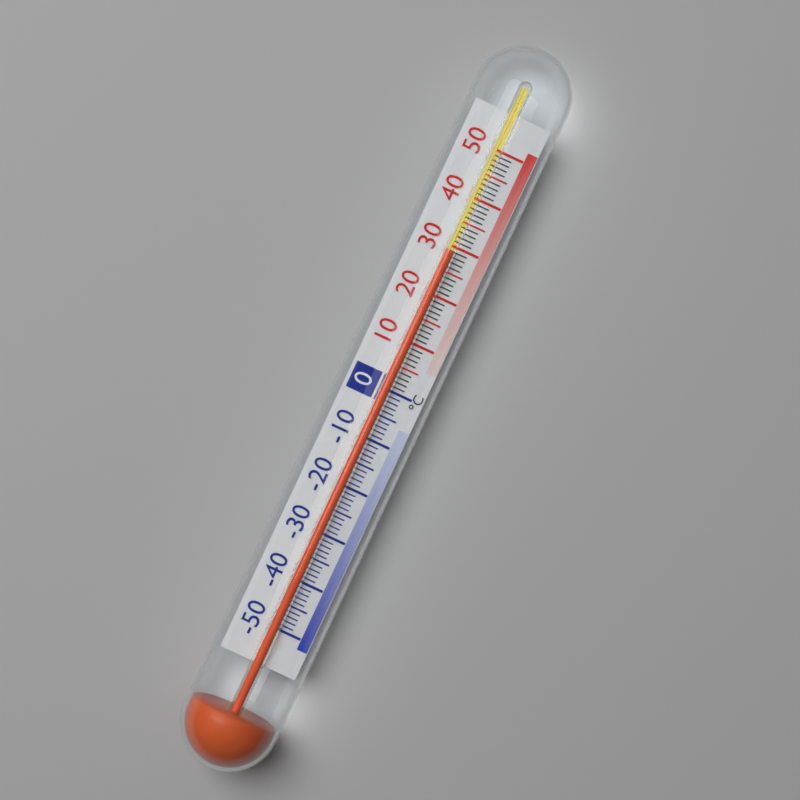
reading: 29 °C
